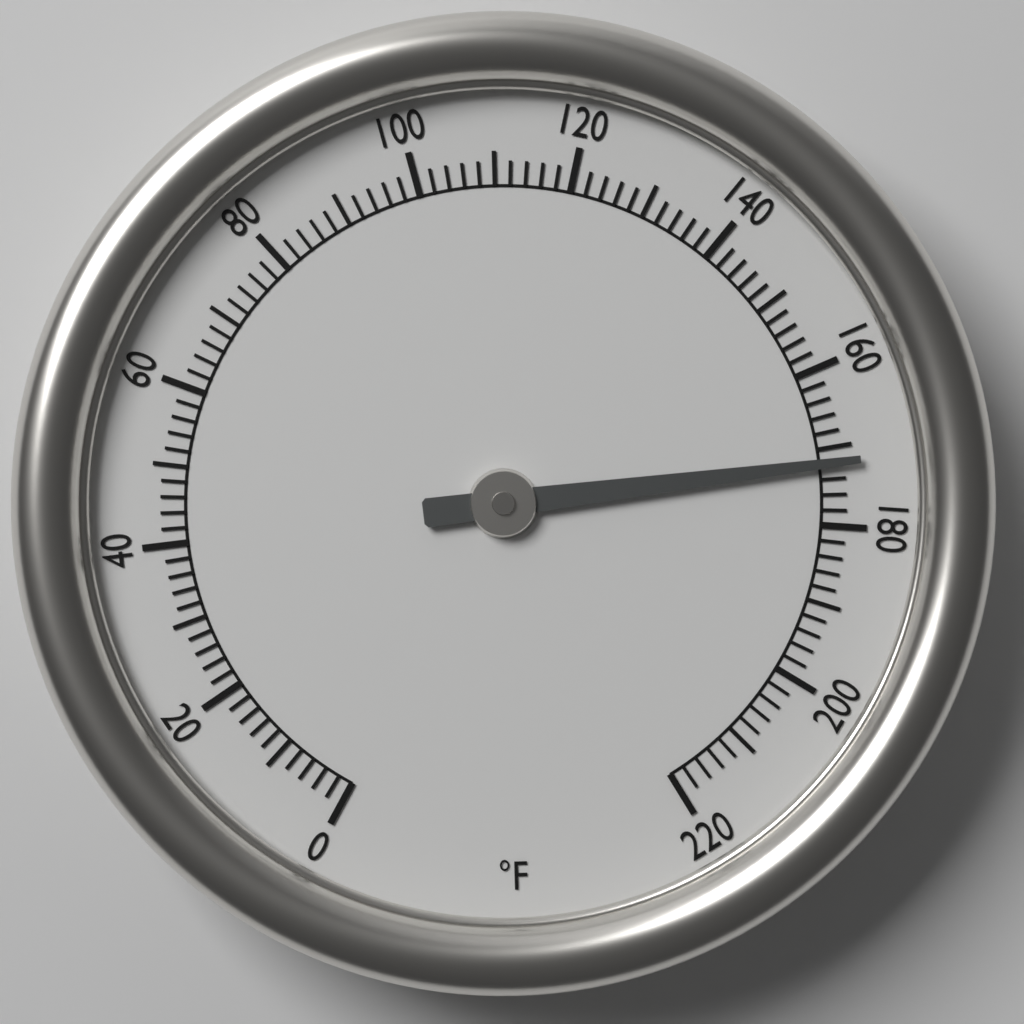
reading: 172 °F
